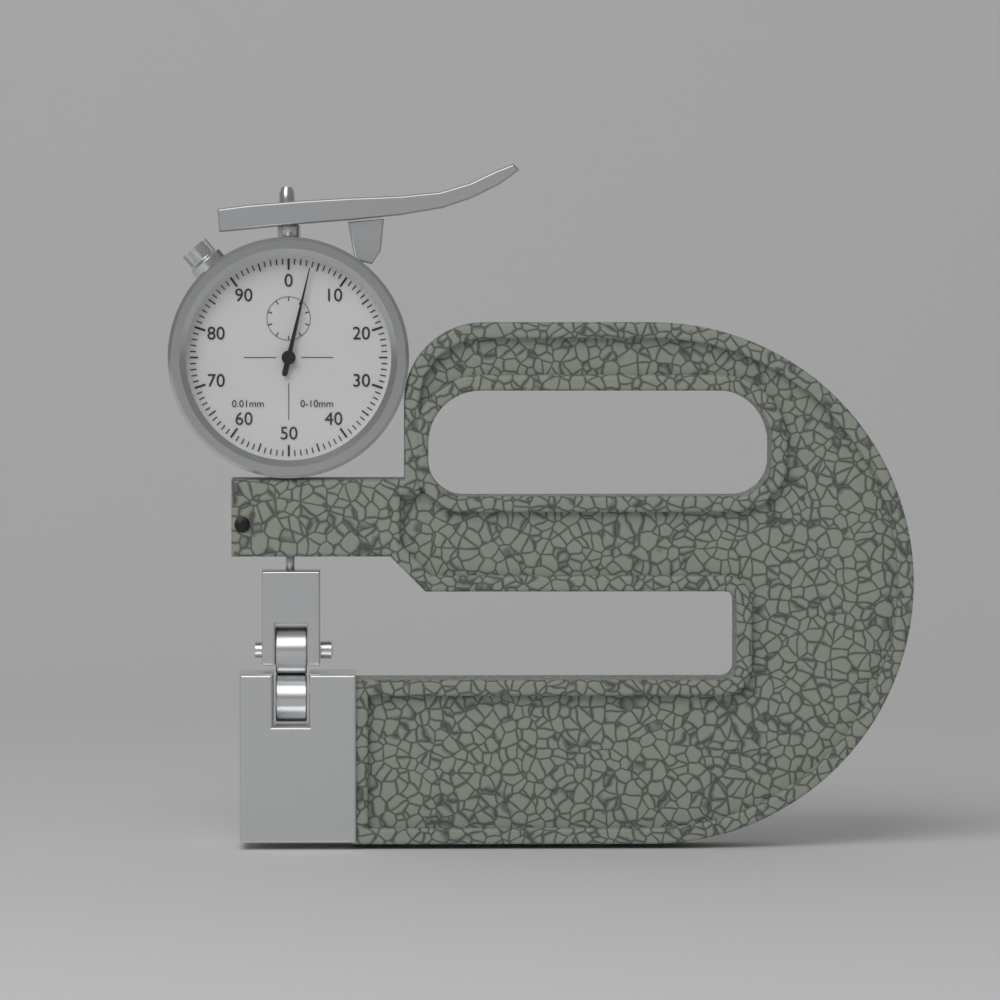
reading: 0.037 mm
